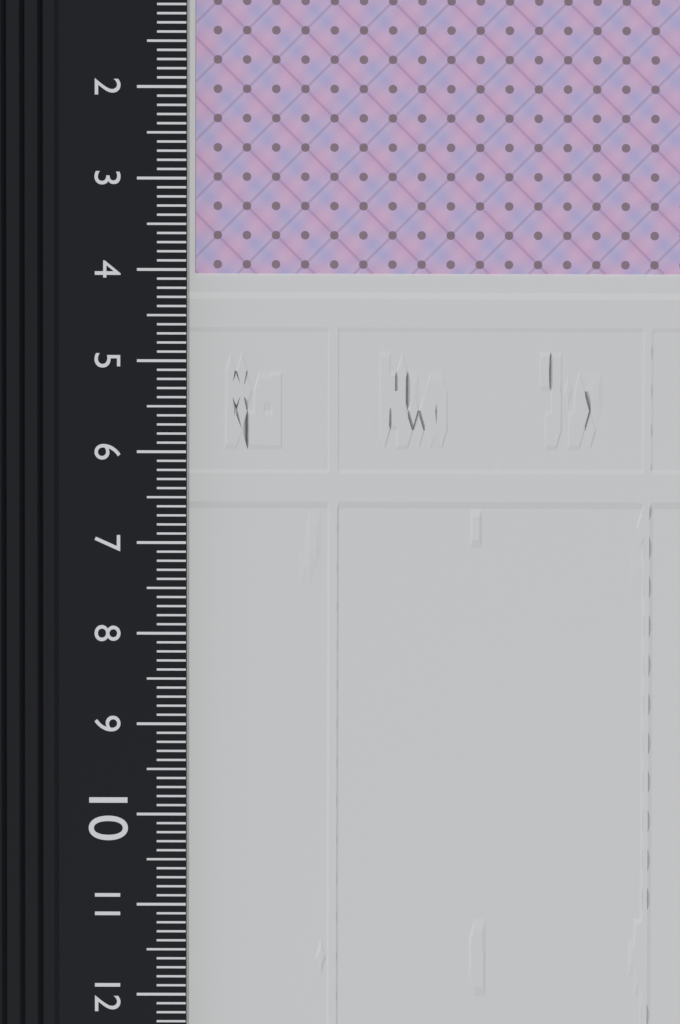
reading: 4.0 cm
